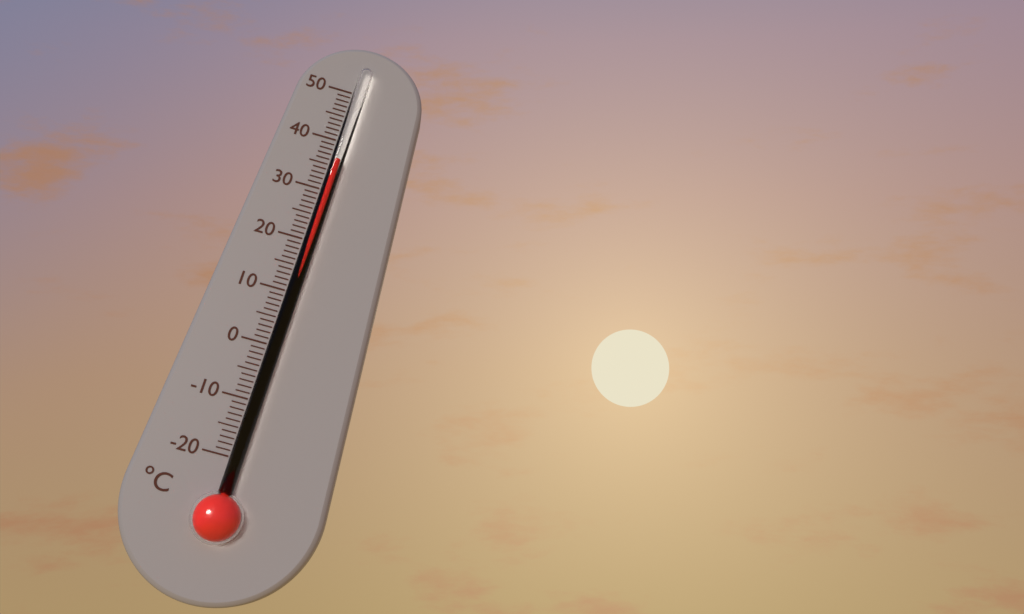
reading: 36 °C
